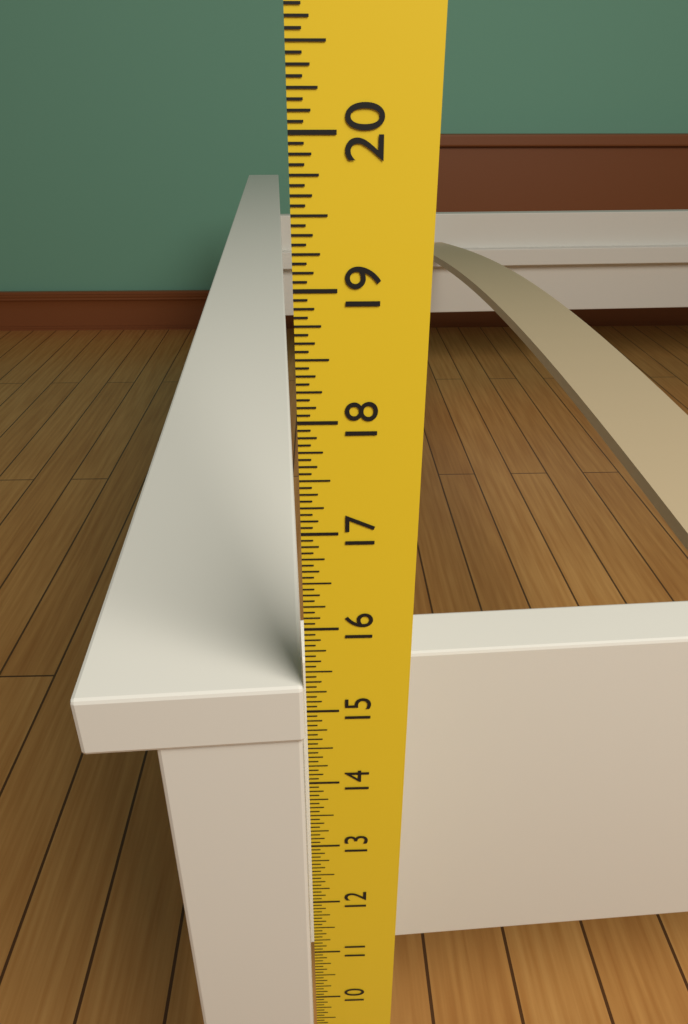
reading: 15.3125 in
